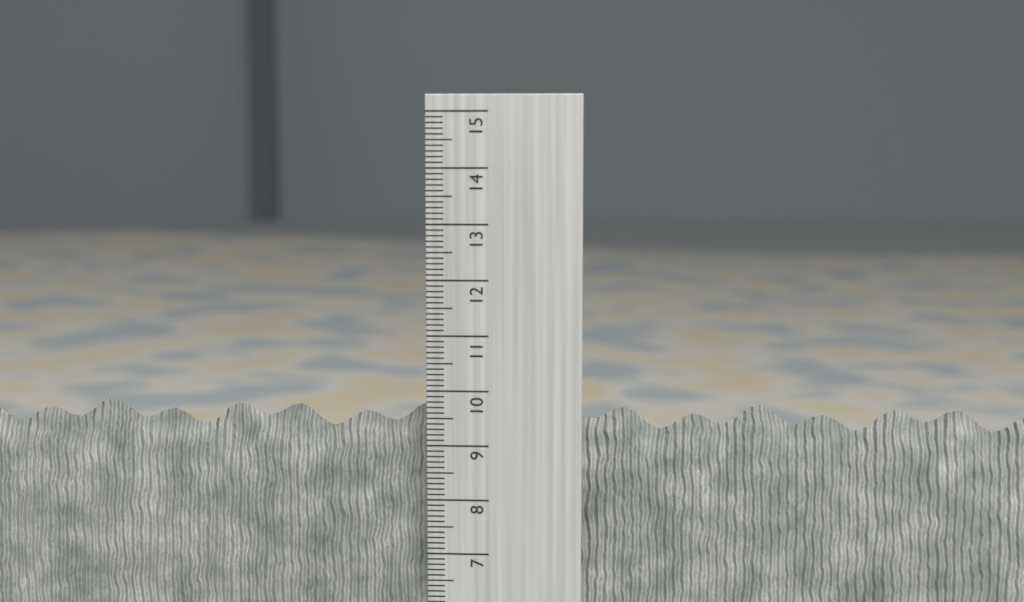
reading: 9.7 cm
